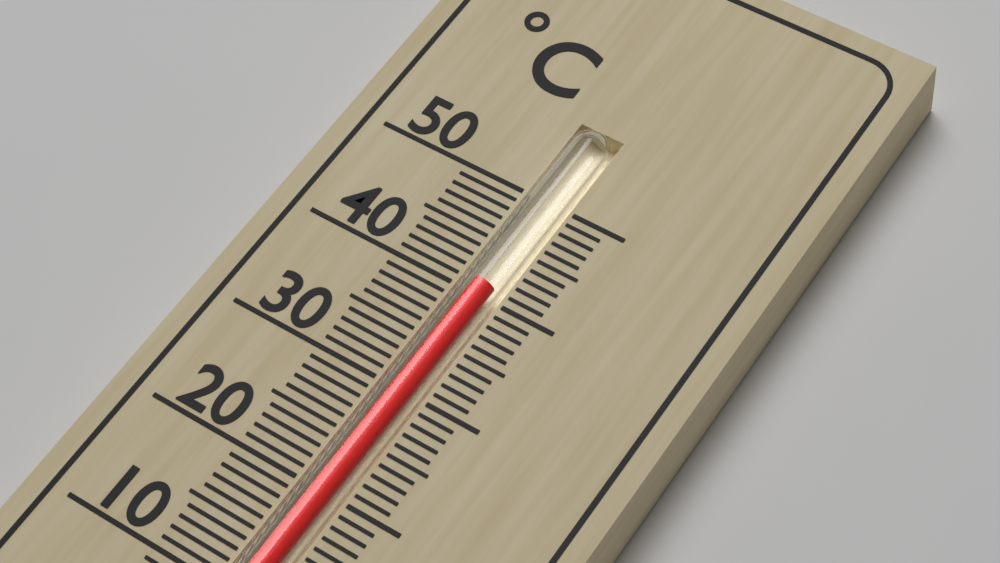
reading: 41 °C
